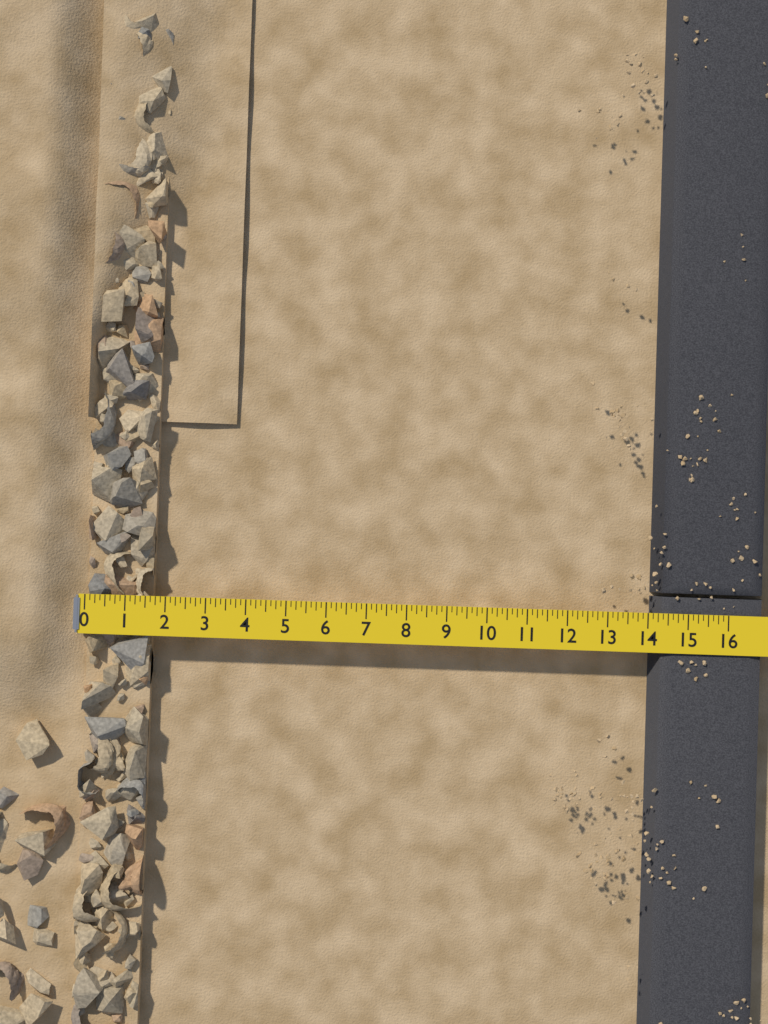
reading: 1.625 (no unit)
